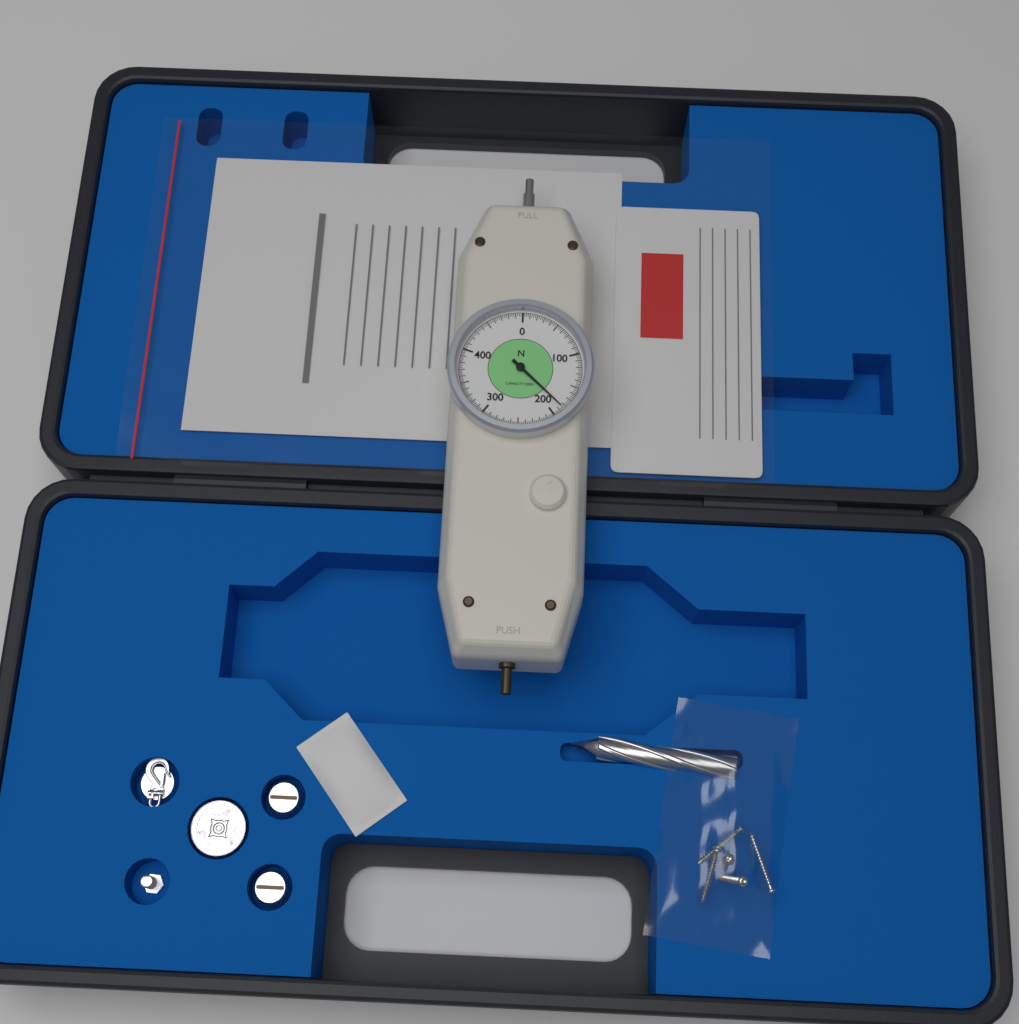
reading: 185.0 N
